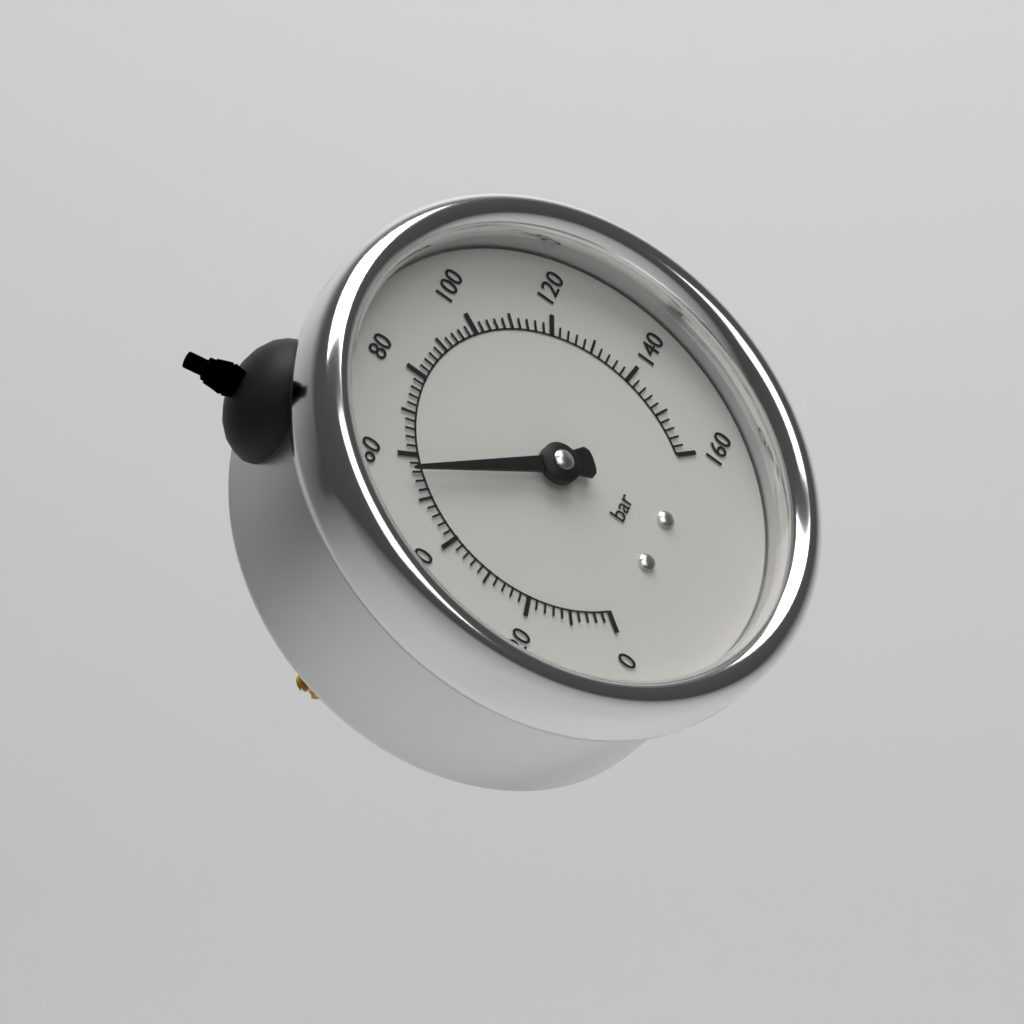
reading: 56 bar
